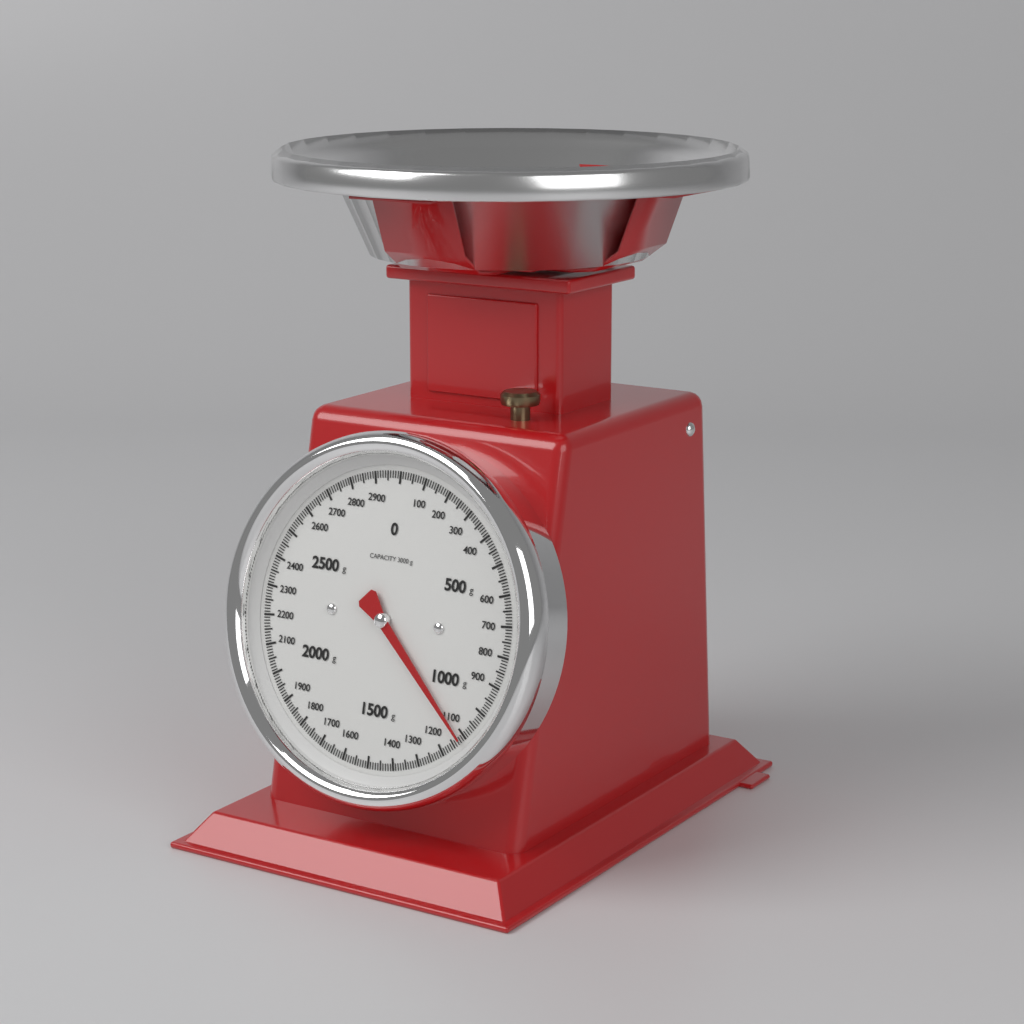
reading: 1120 g
